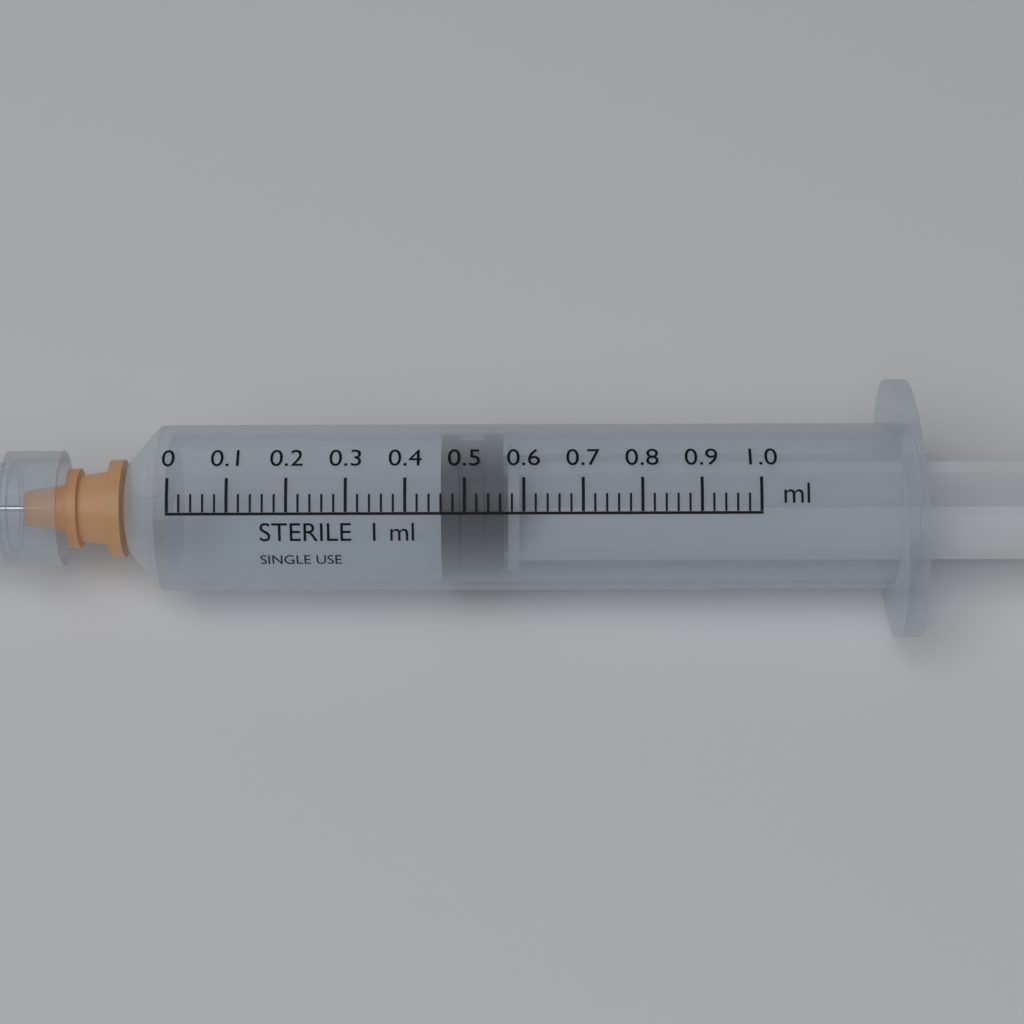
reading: 0.46 ml
